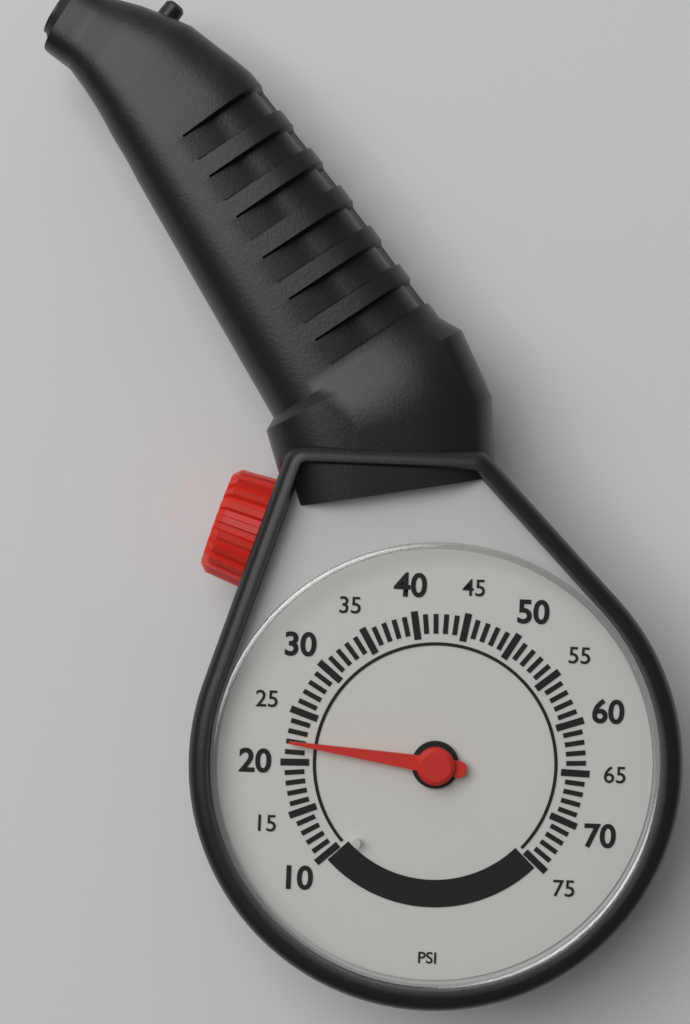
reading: 22 psi
